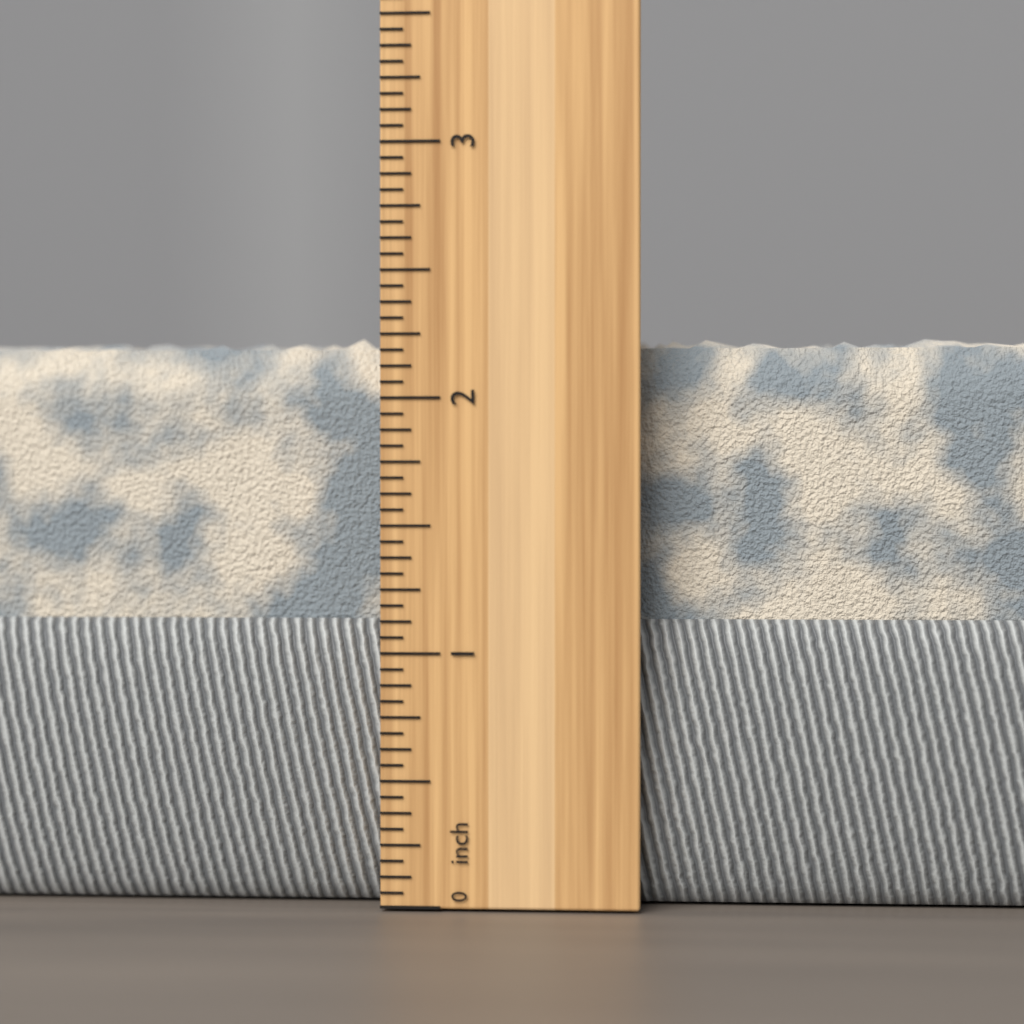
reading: 2.2500 inch
